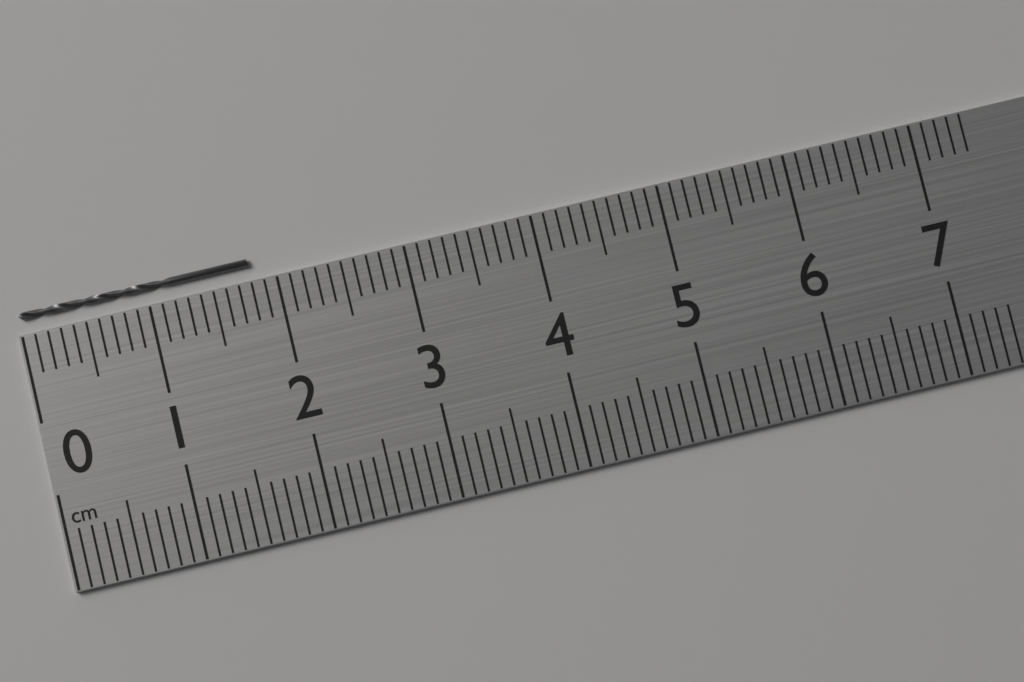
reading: 1.8 cm
